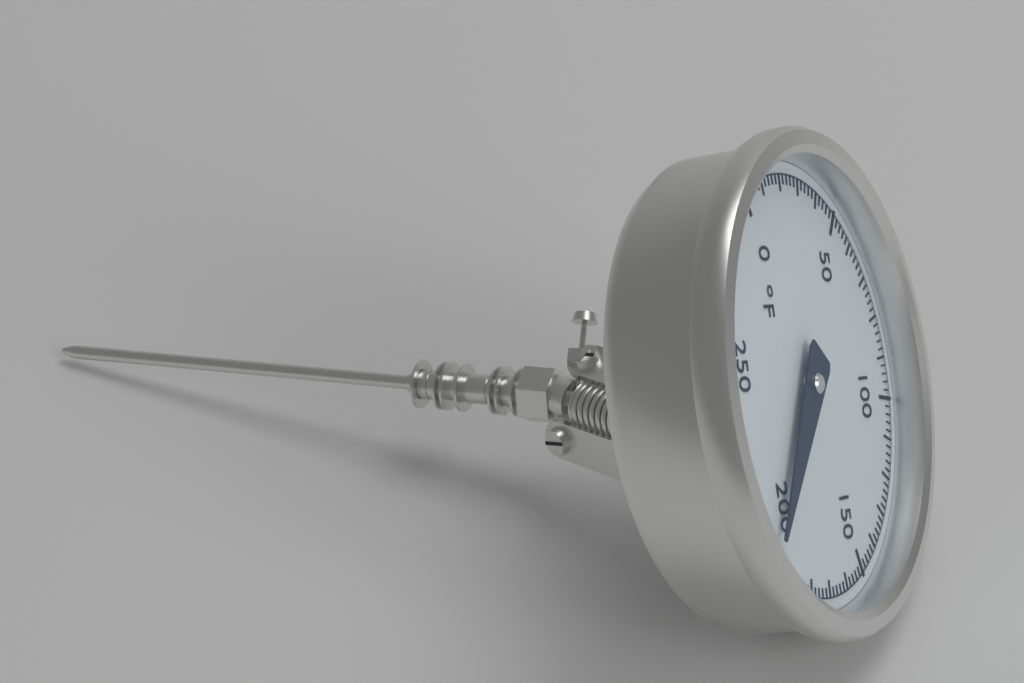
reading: 200 °F
